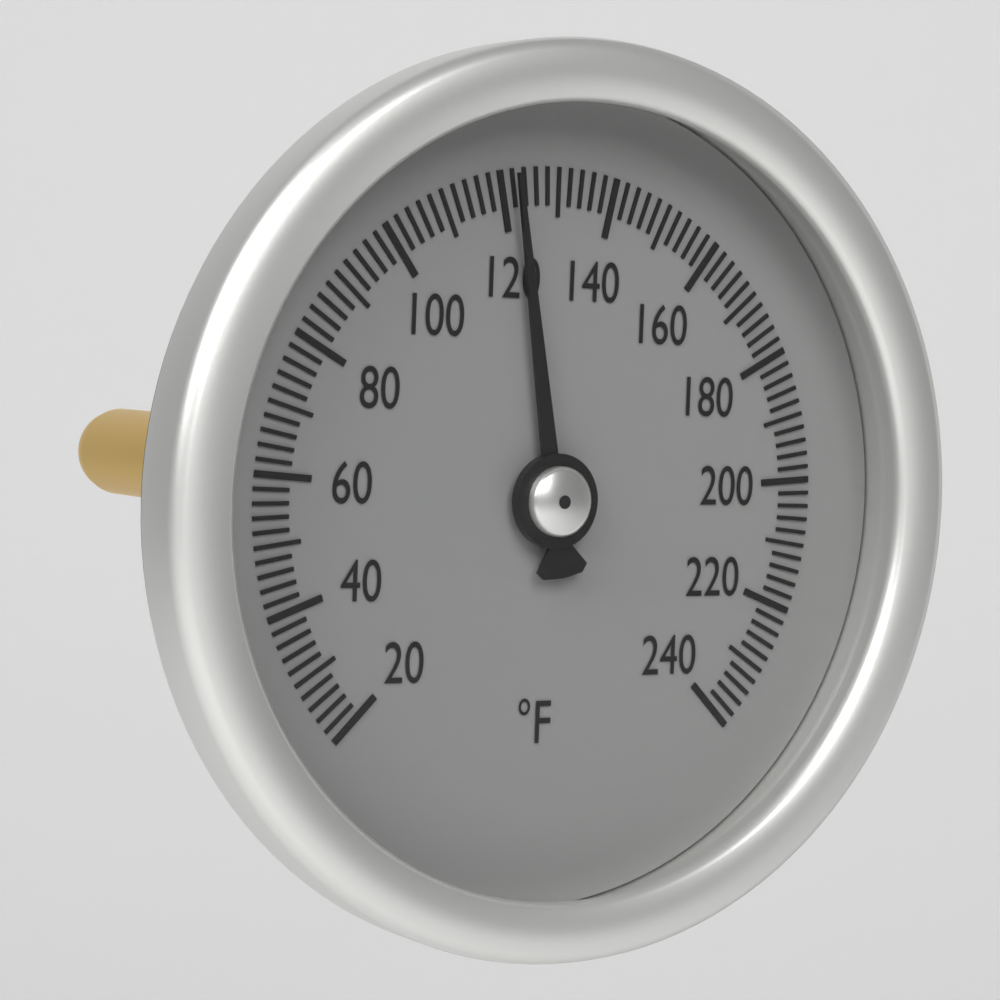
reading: 122 °F
